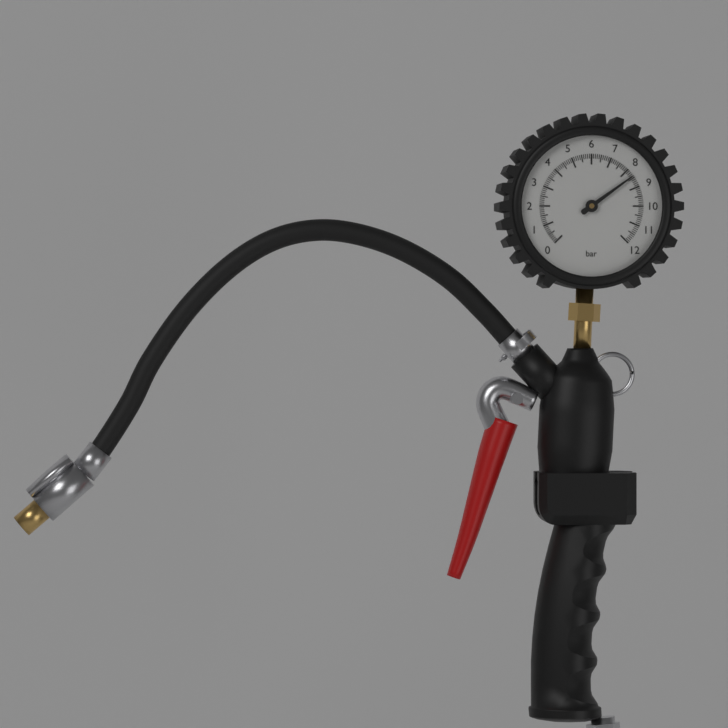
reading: 8.4 bar
